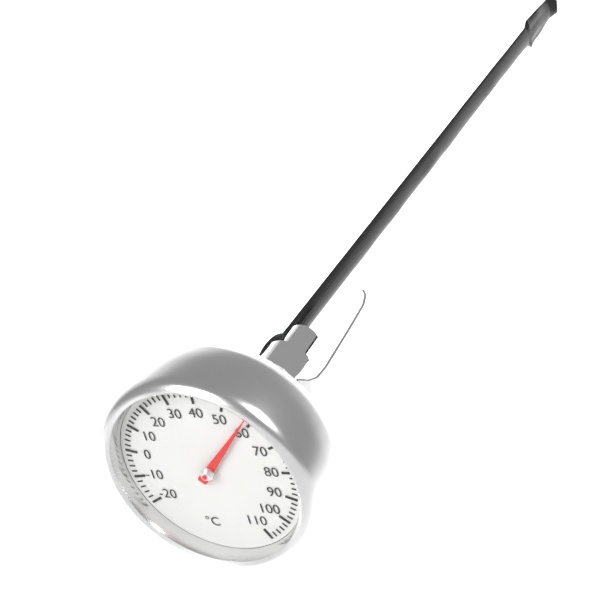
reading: 58 °C
